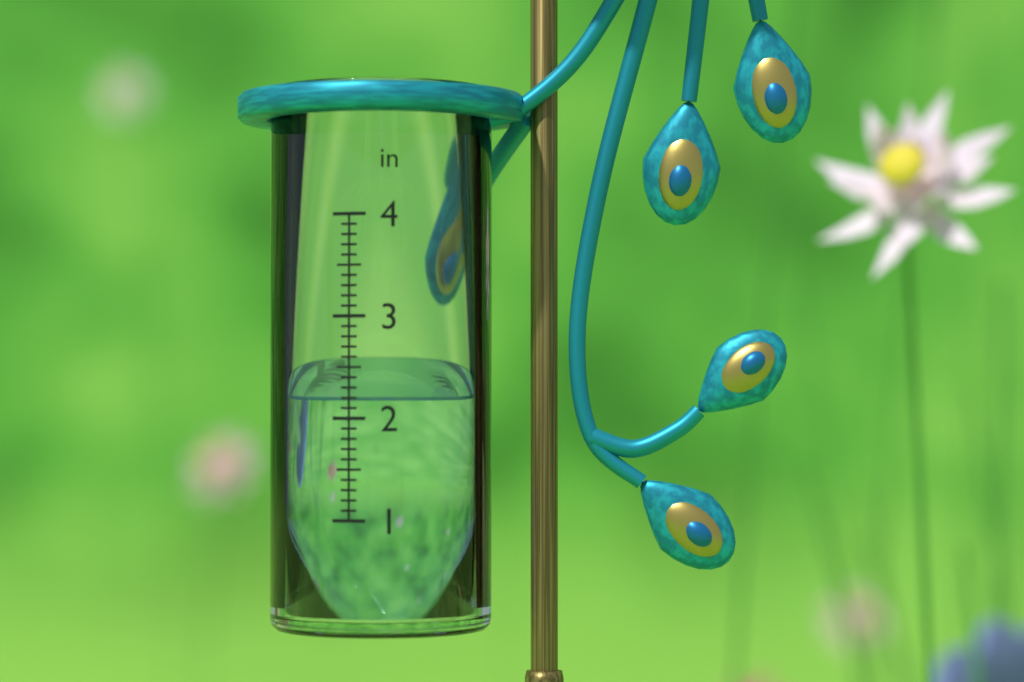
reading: 2.2 in
